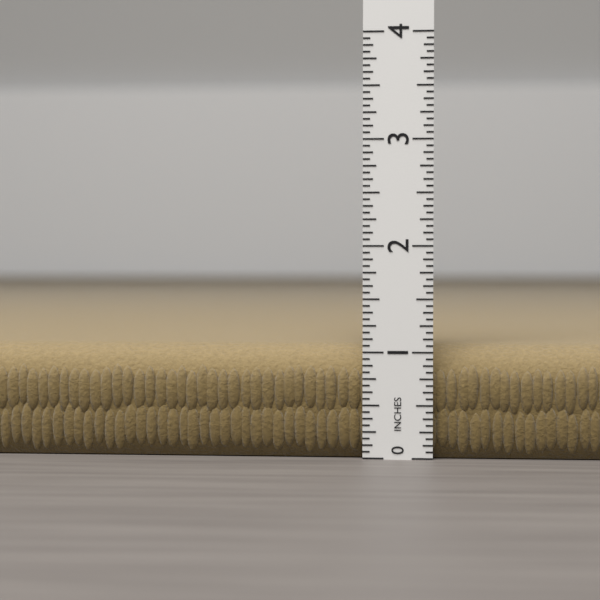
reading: 1.0625 in
